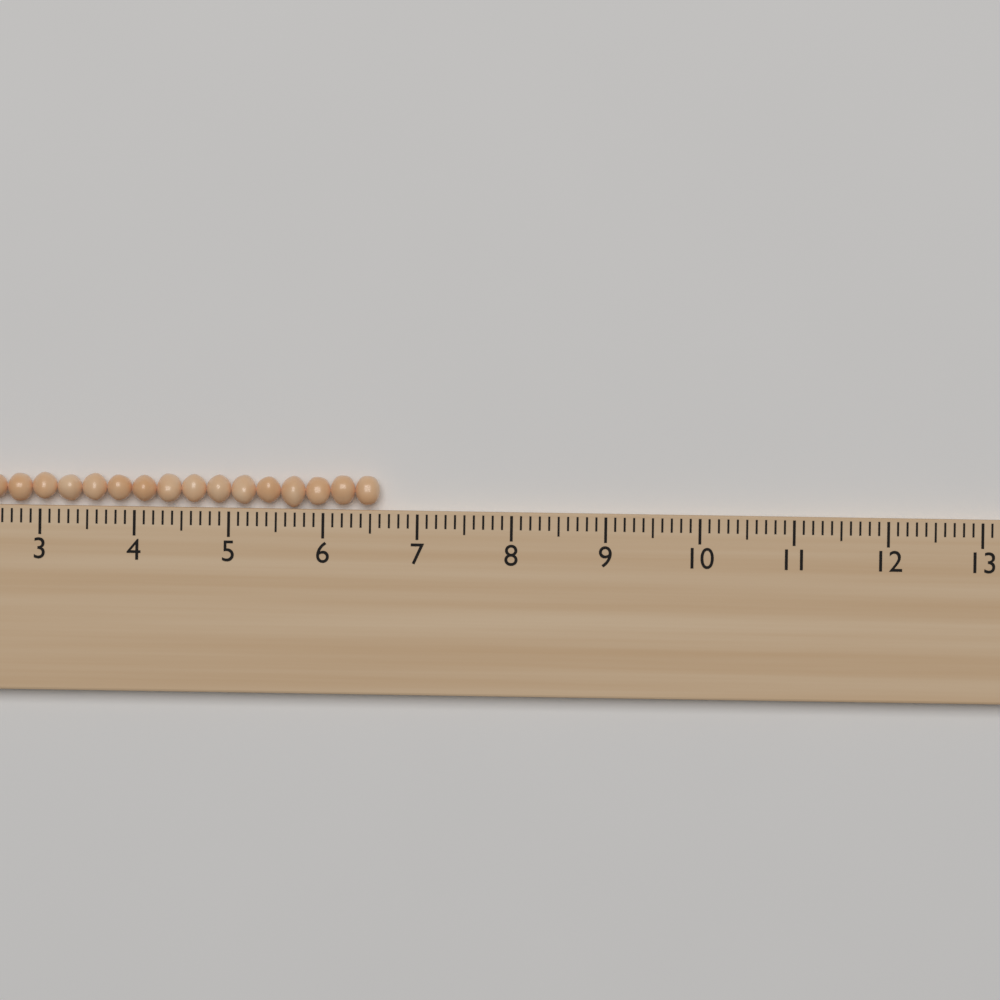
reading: 6.6 (no unit)
